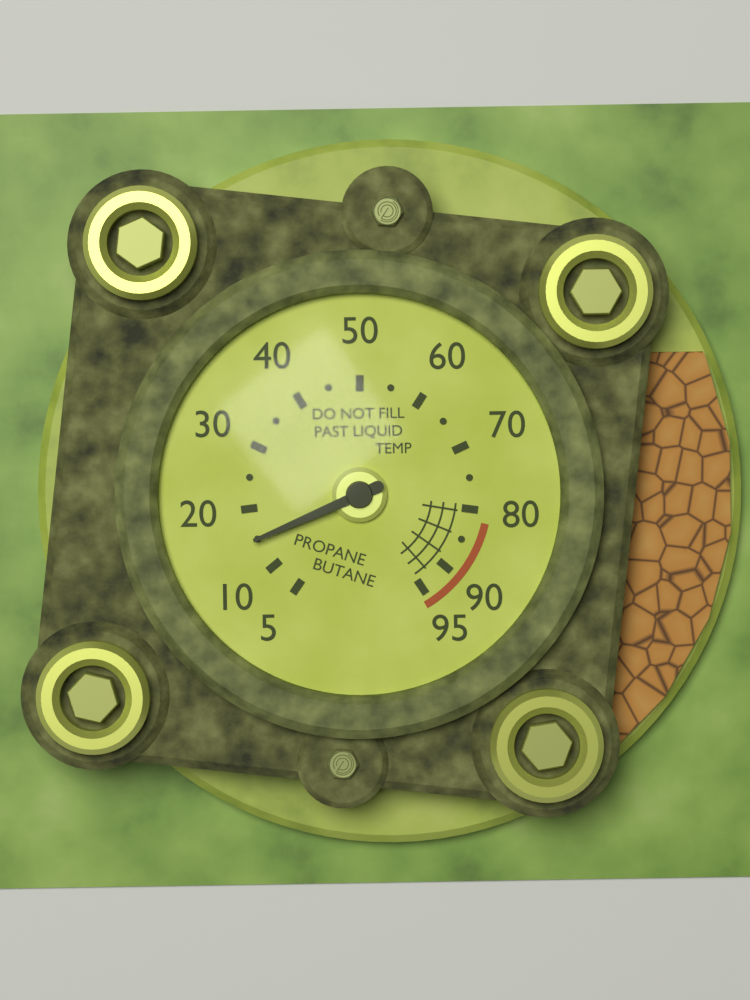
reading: 15 (no unit)
